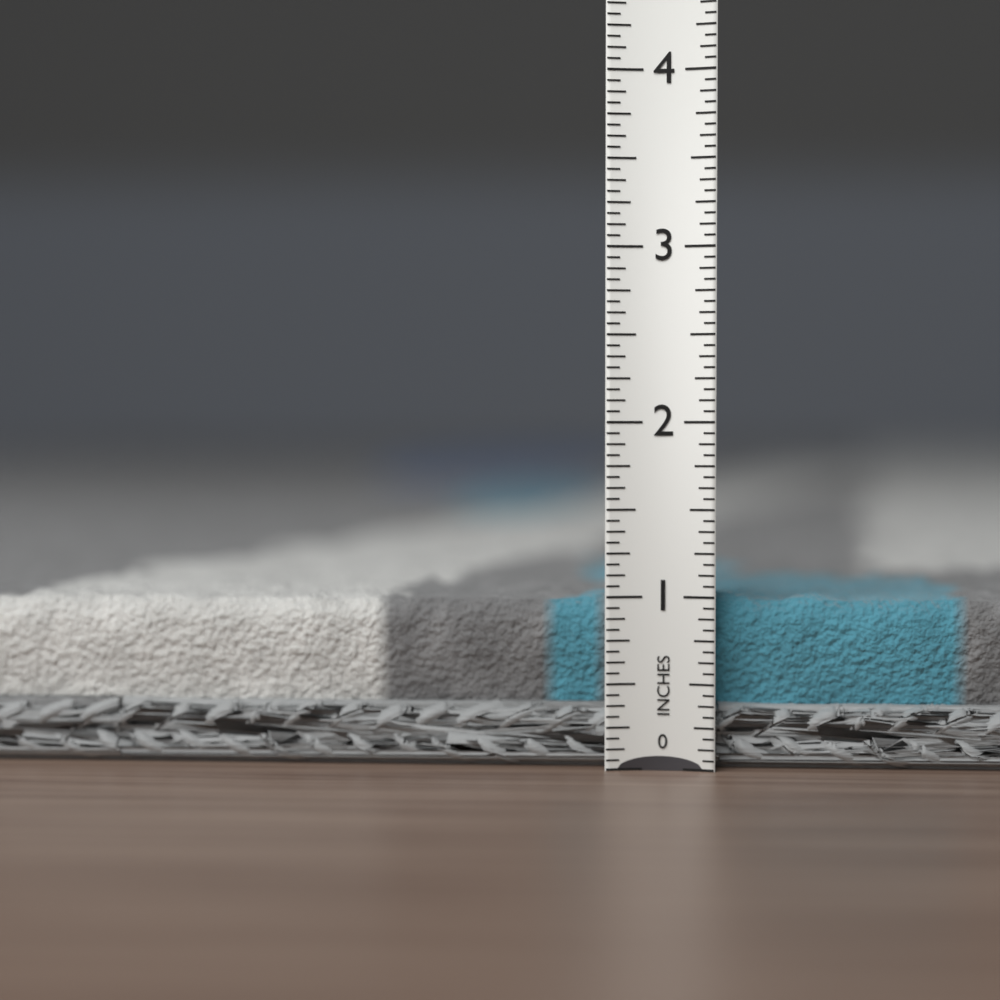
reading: 1.0625 in
